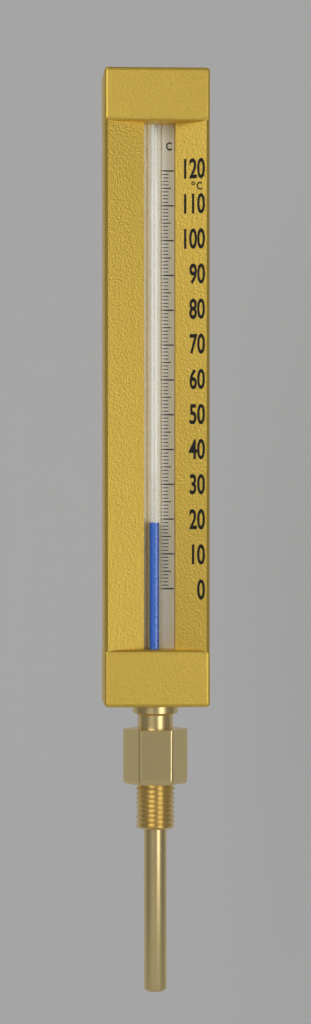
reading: 19 °C
